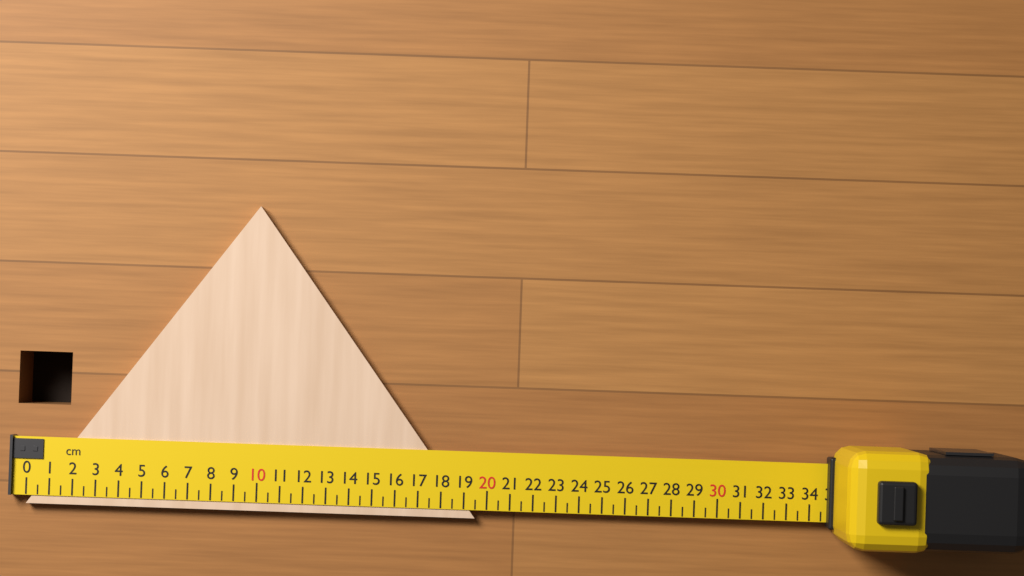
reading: 19.5 cm
